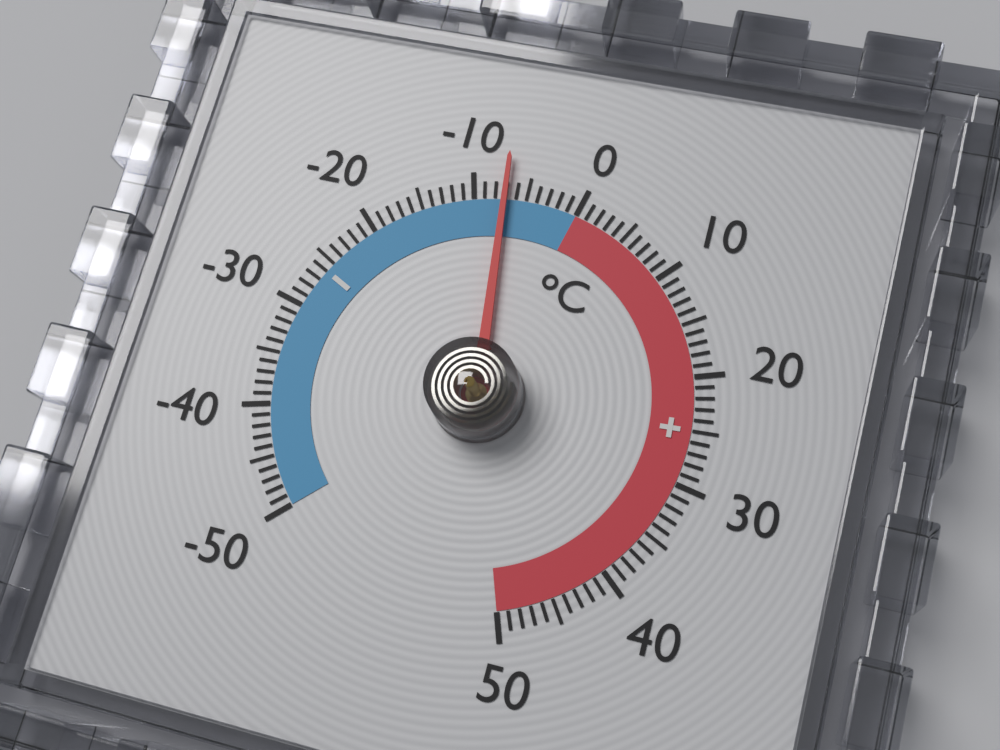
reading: -7 °C
